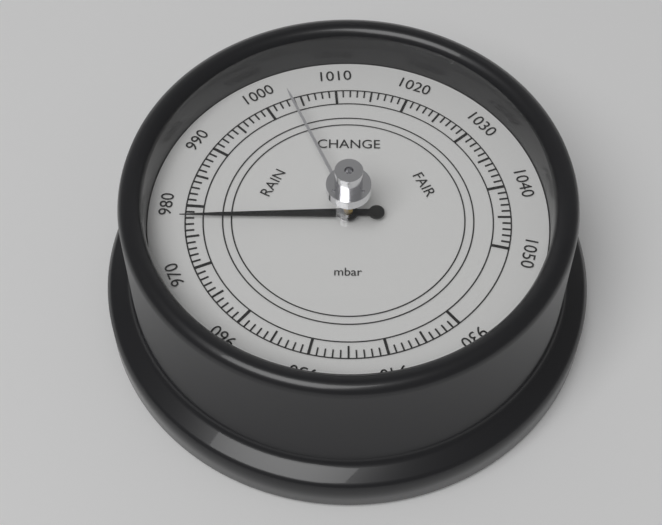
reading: 978 mbar
